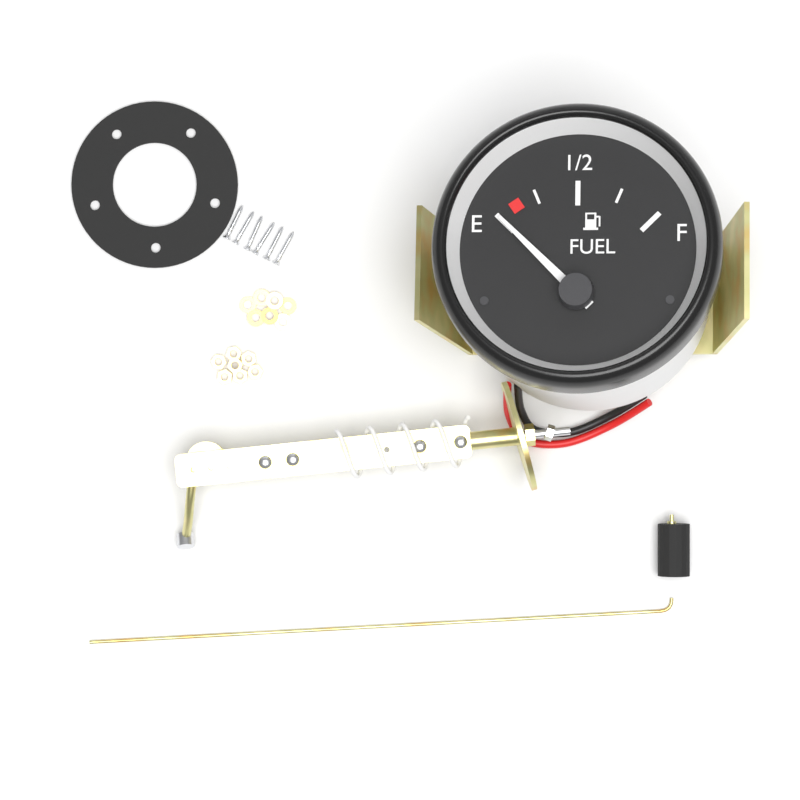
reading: 0.00 (no unit)
